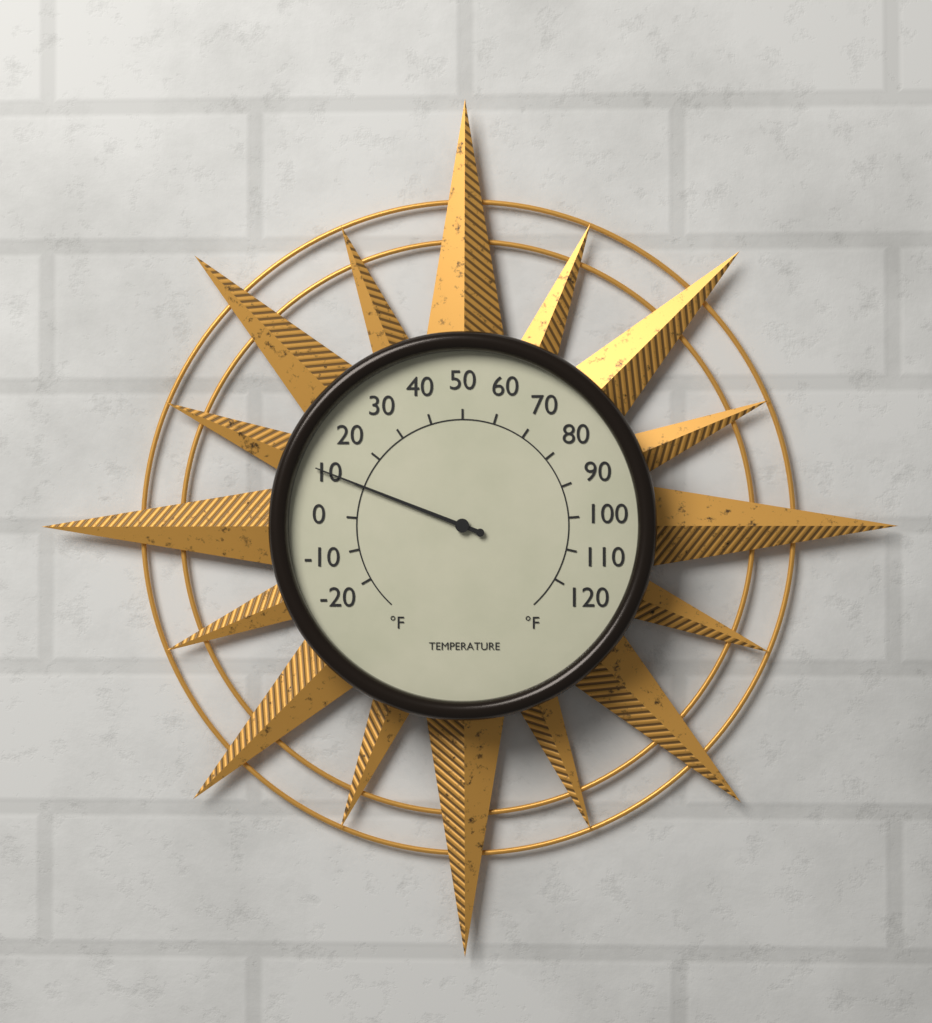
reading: 10 °F
